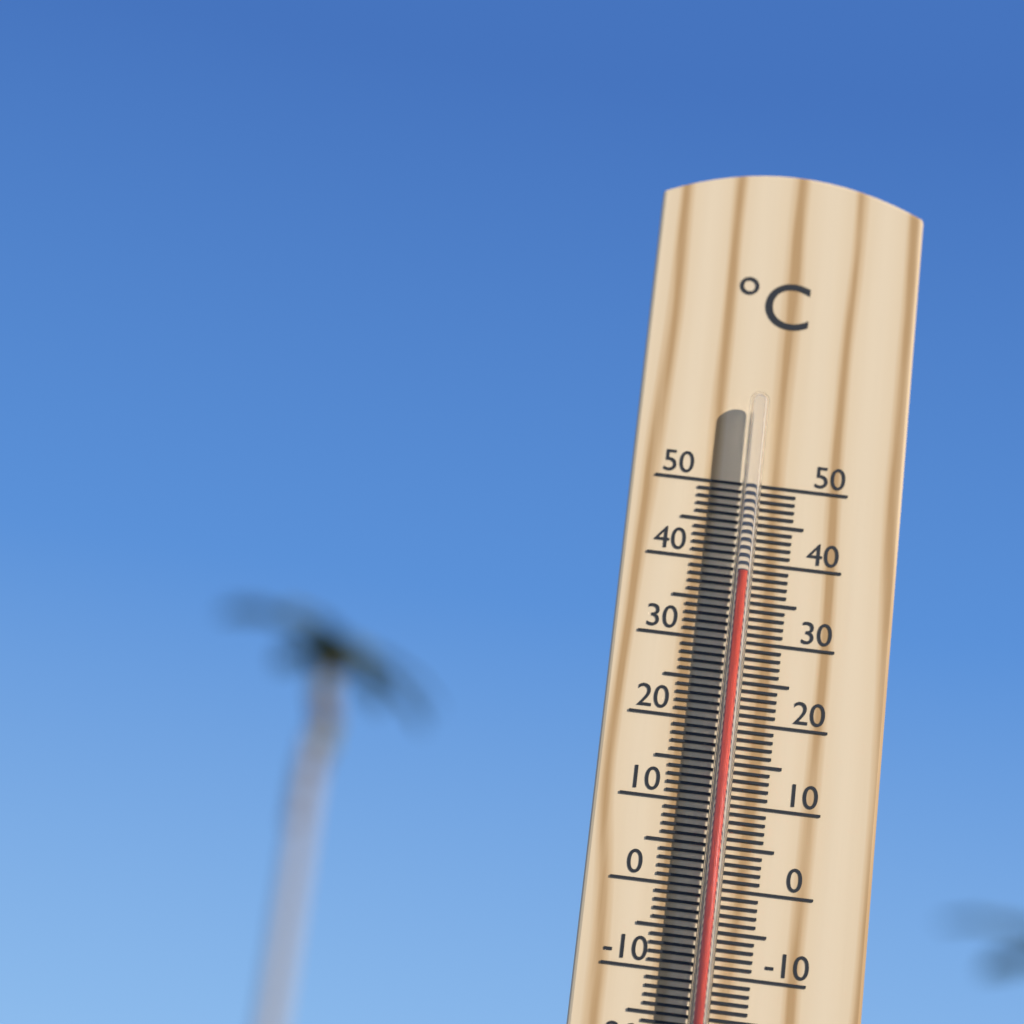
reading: 38 °C
